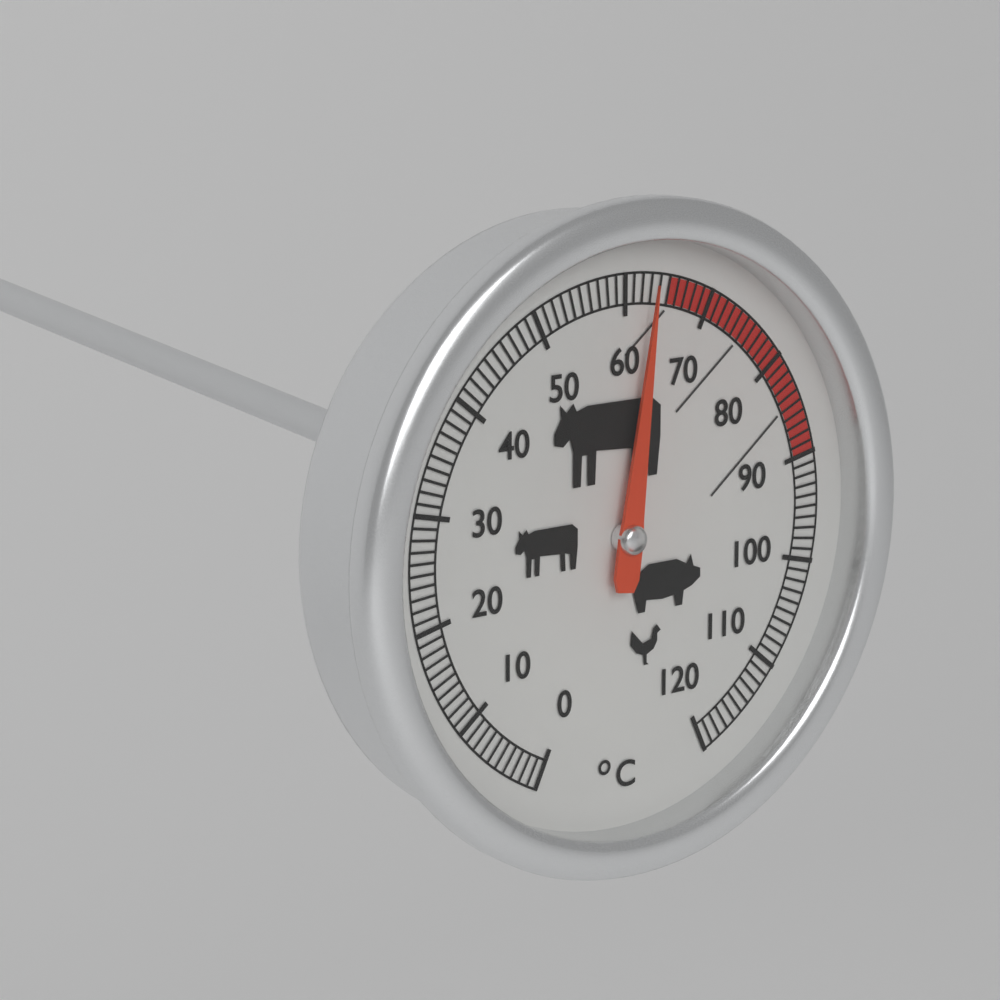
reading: 63 °C
